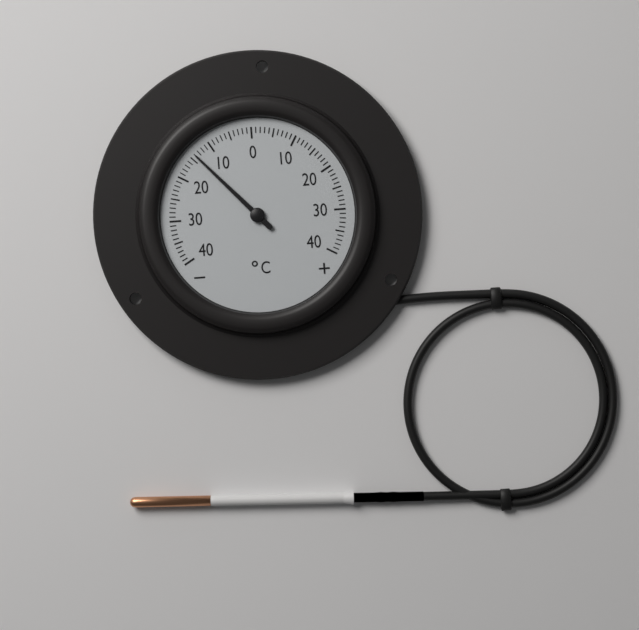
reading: -14 °C
